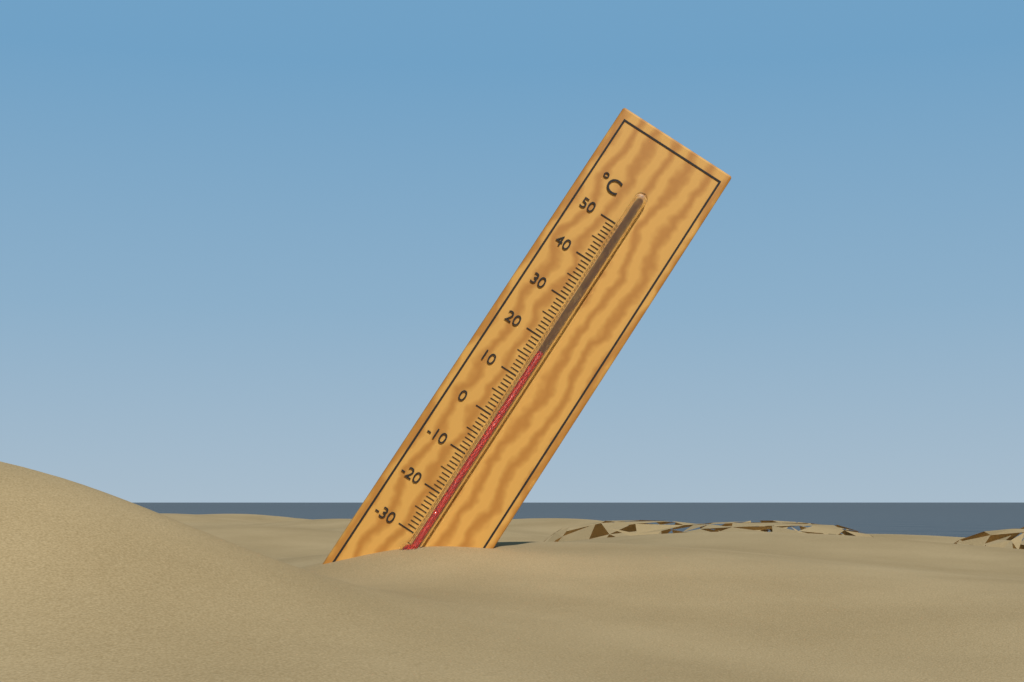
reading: 17 °C
